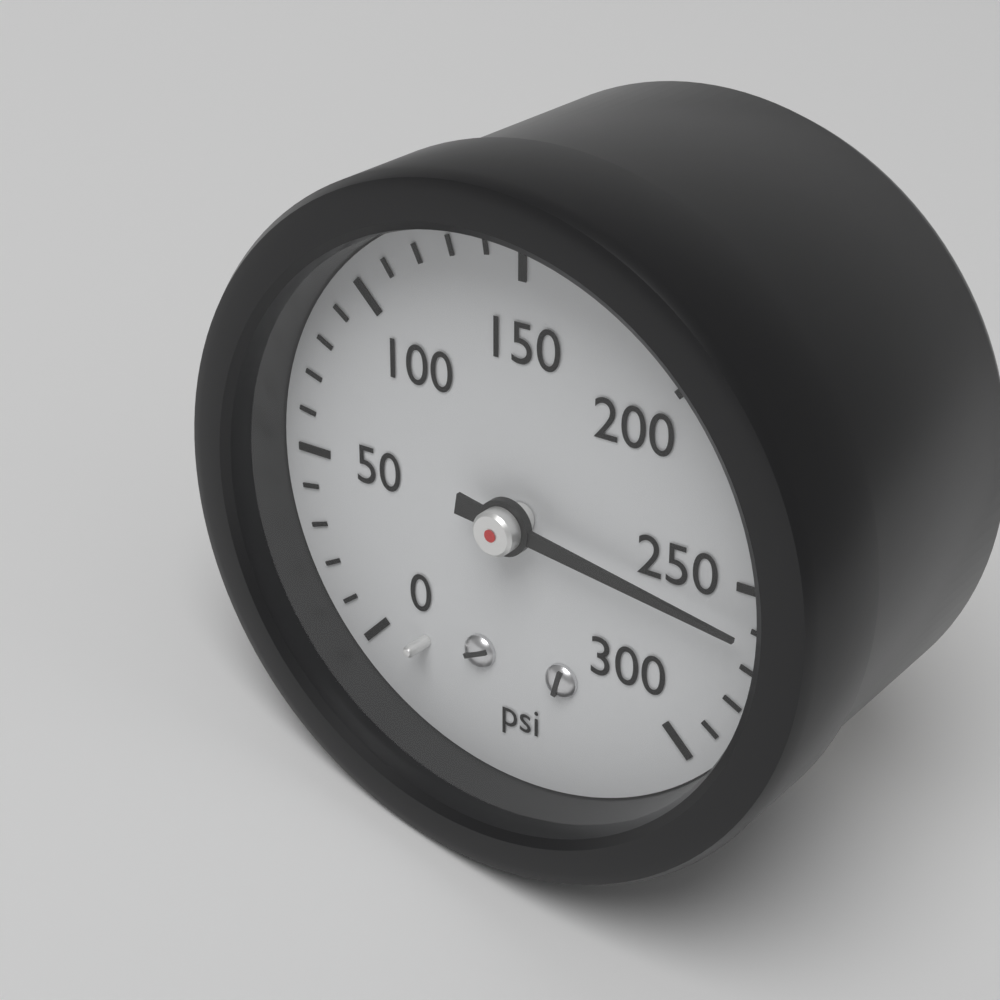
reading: 260 psi
